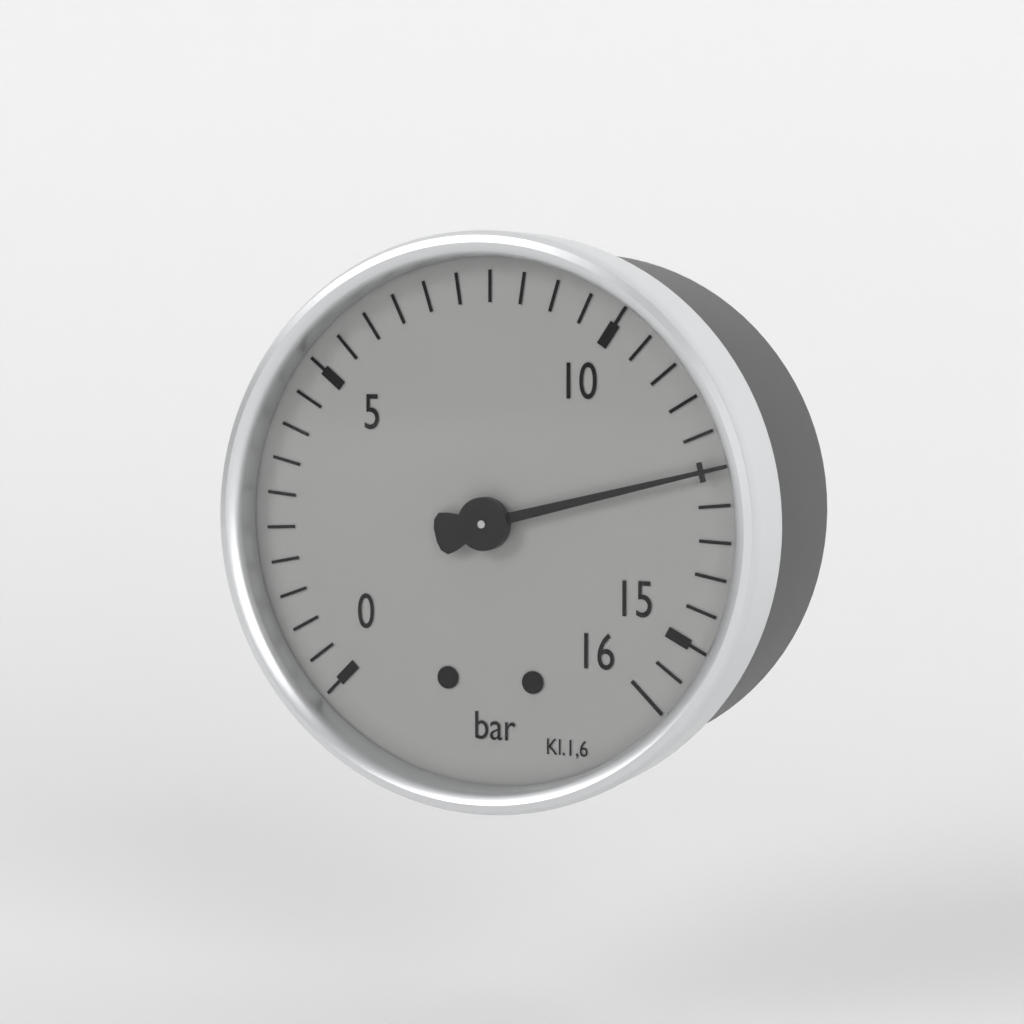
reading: 12.5 bar
